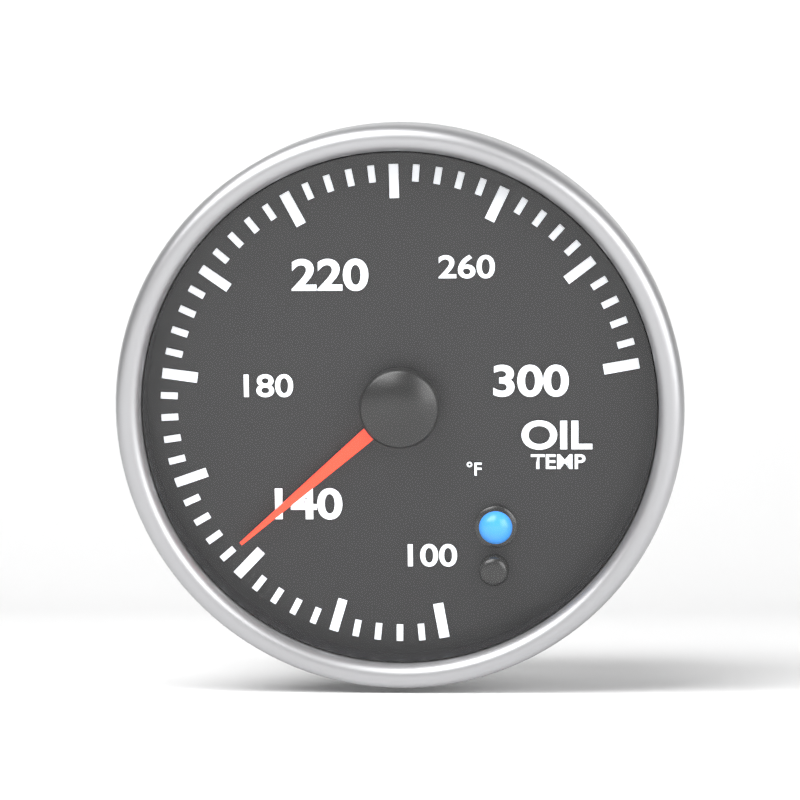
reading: 144 °F
